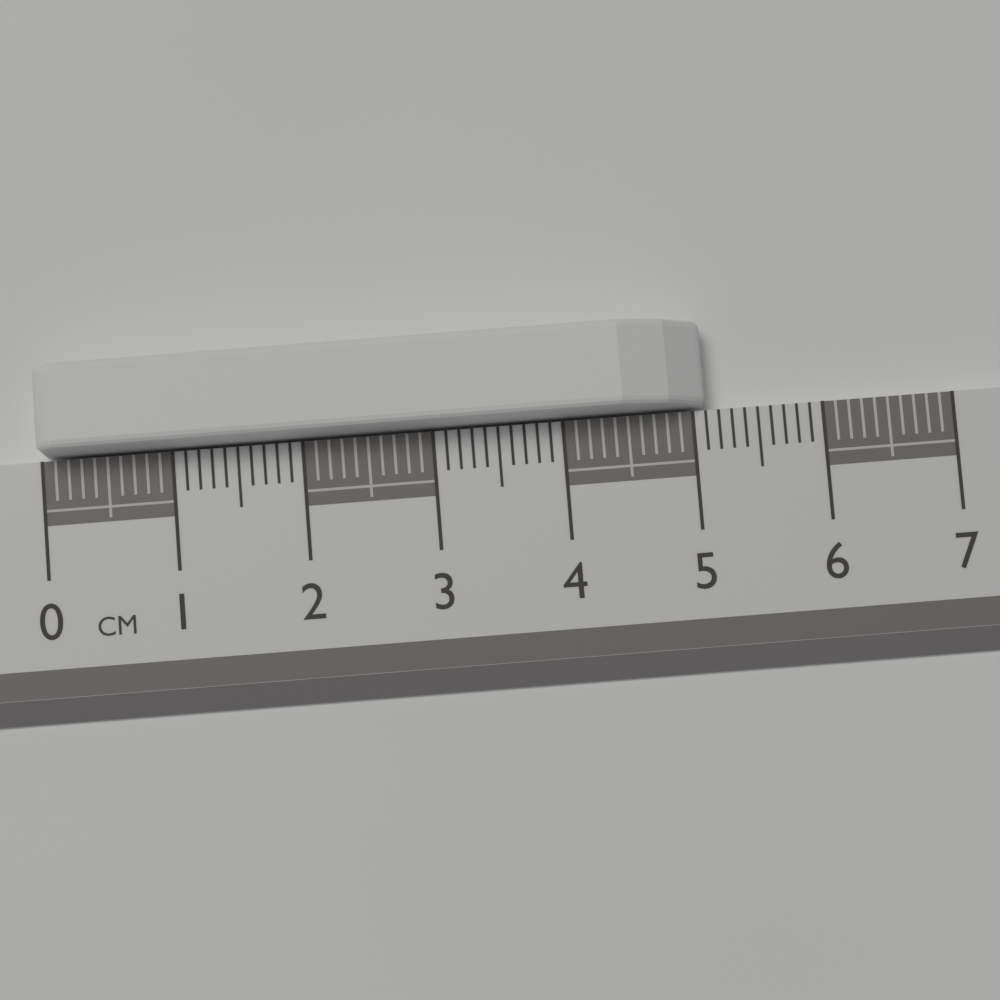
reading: 5.1 cm
